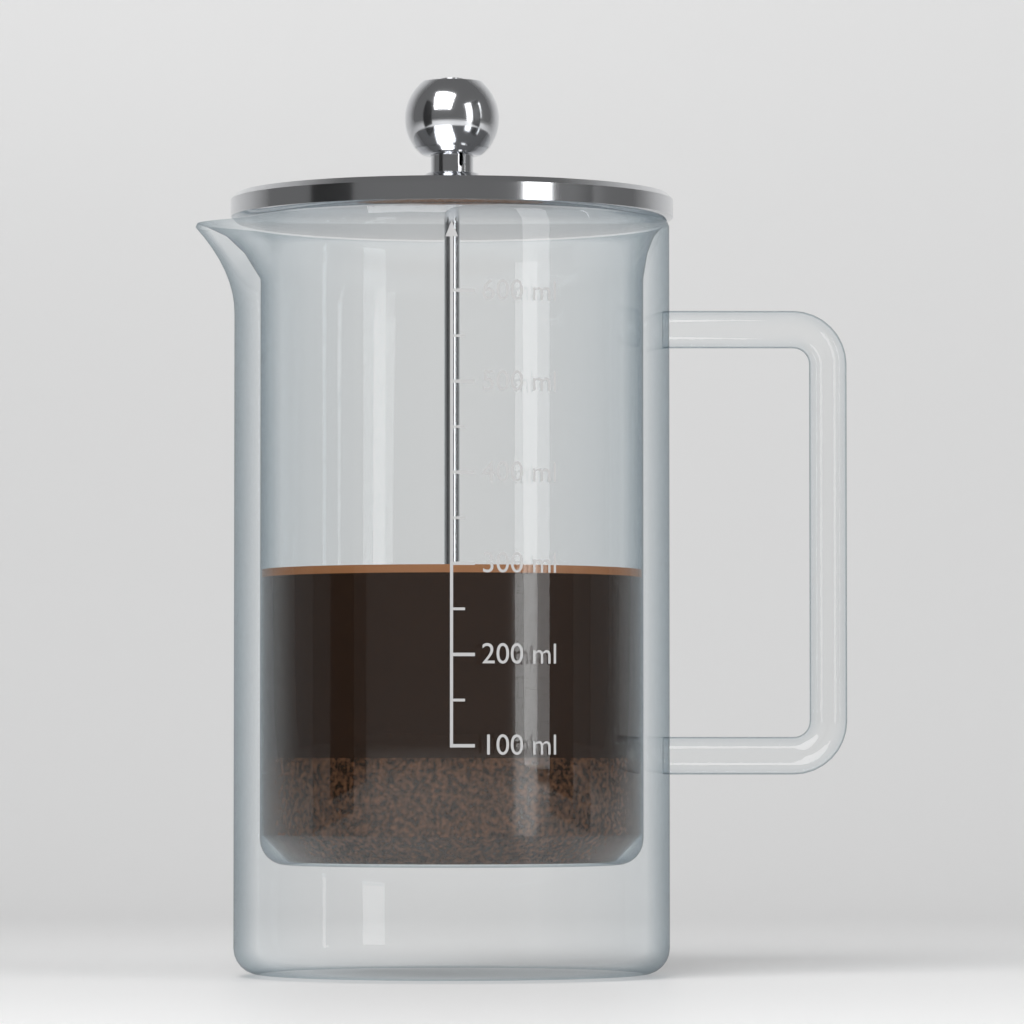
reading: 300 ml
